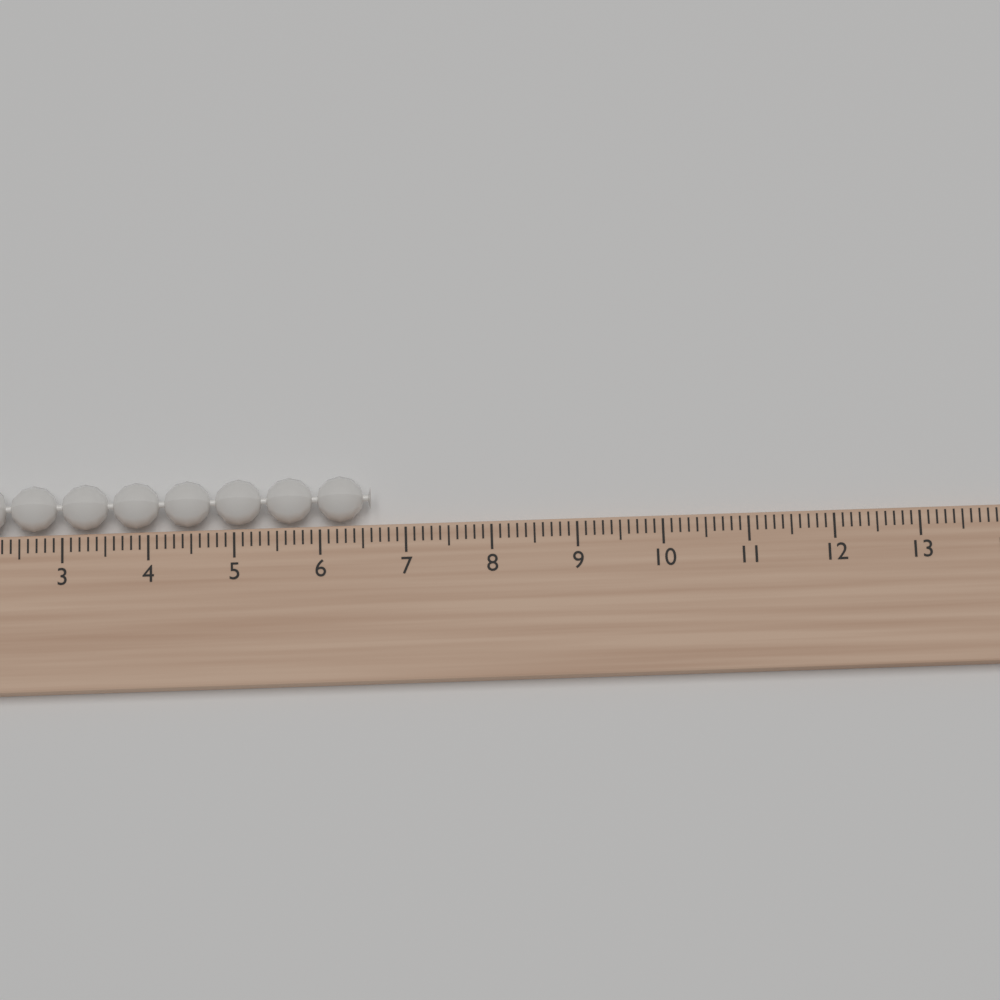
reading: 6.6 (no unit)
